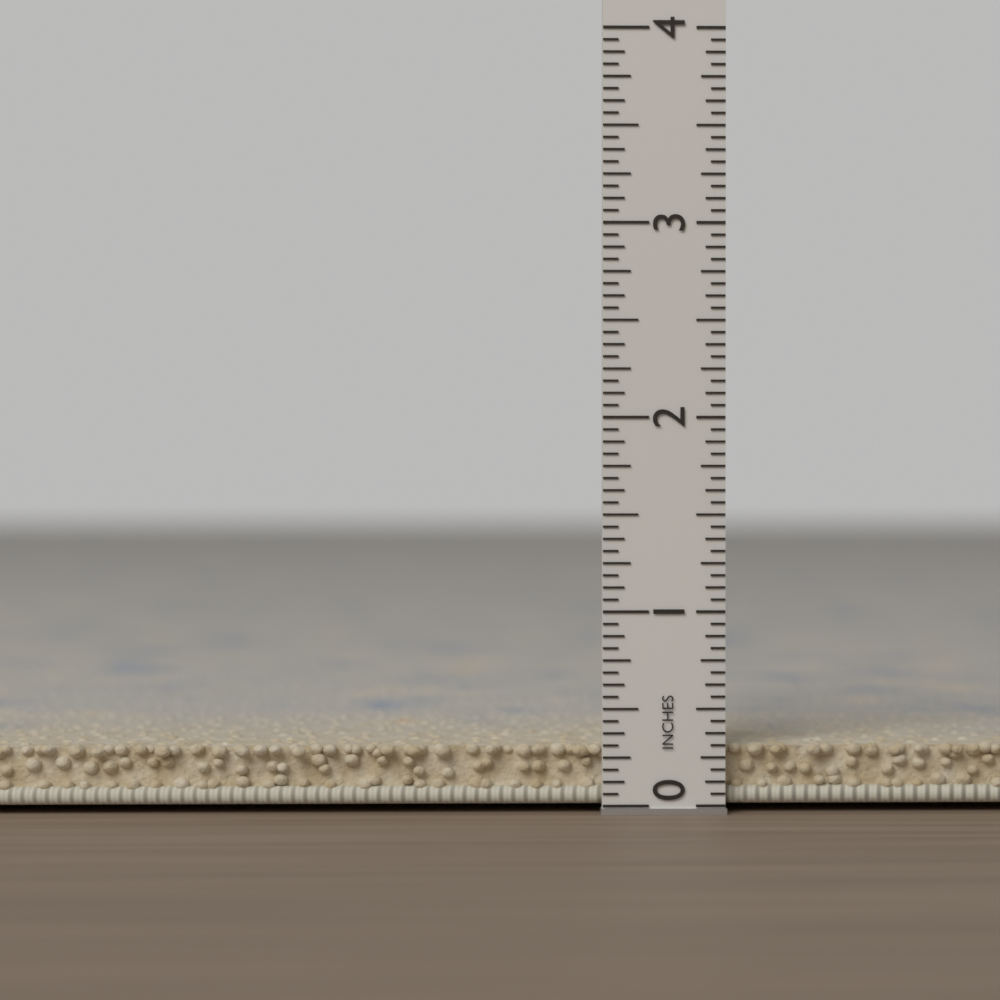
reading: 0.3125 in
